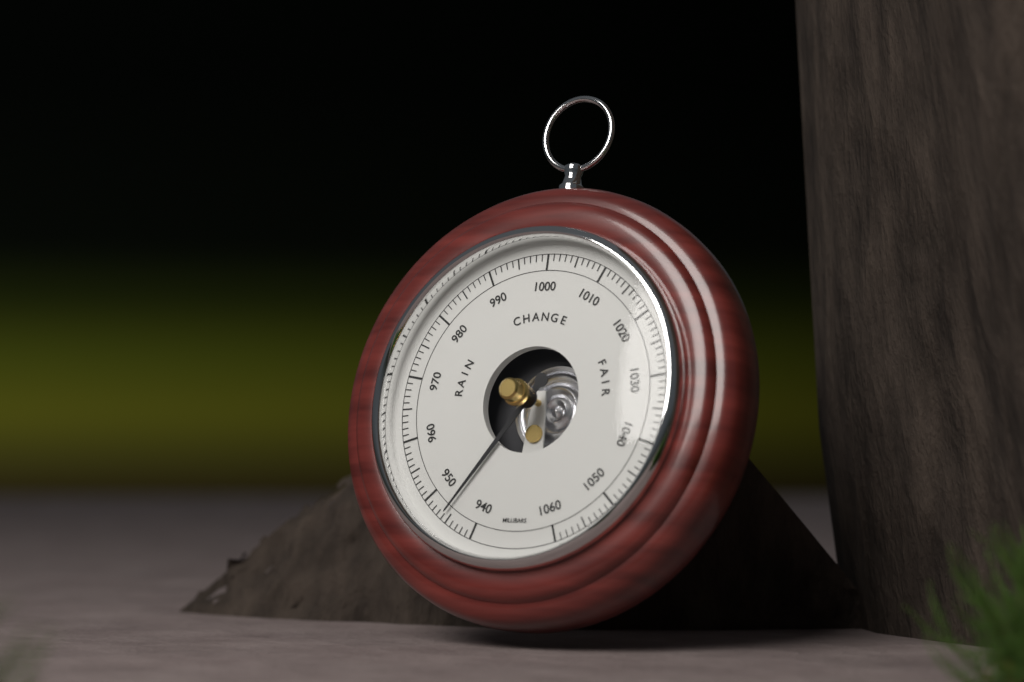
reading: 946 mbar
